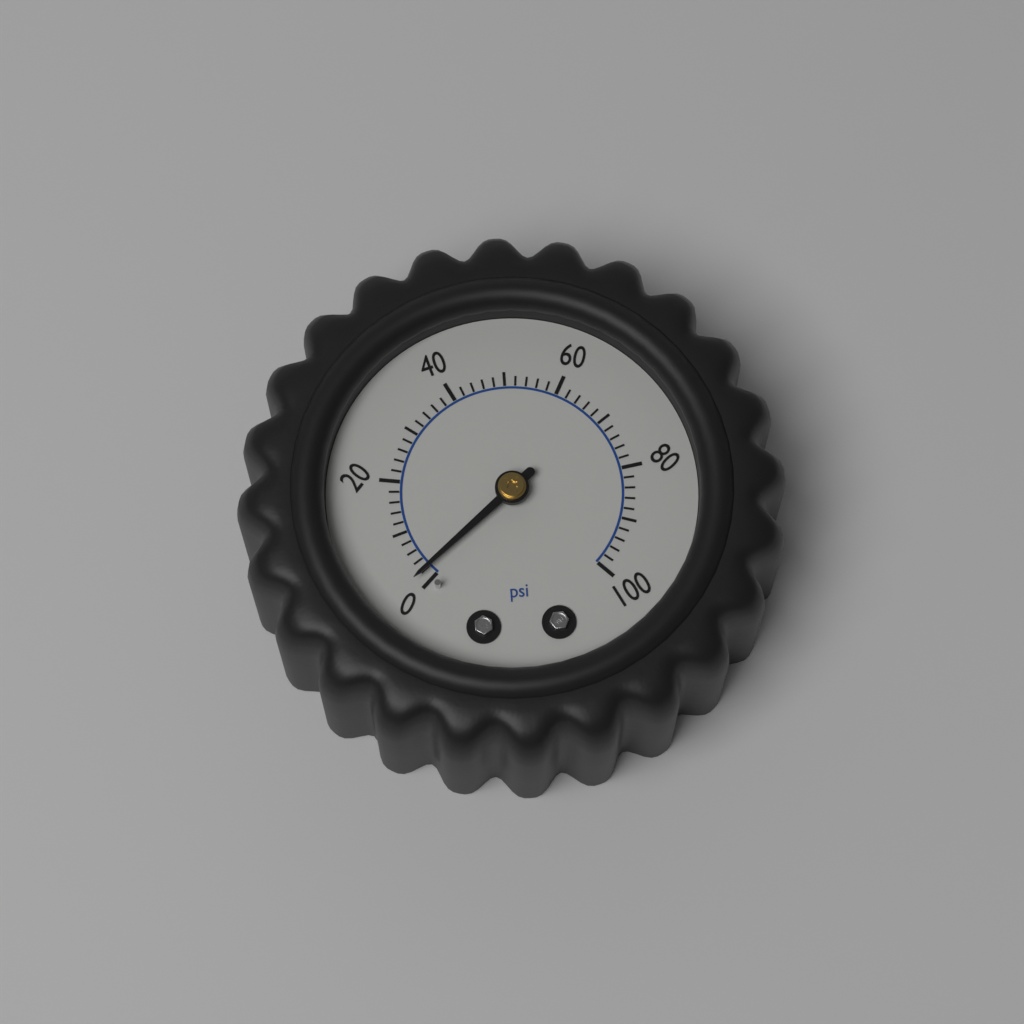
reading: 2 psi
